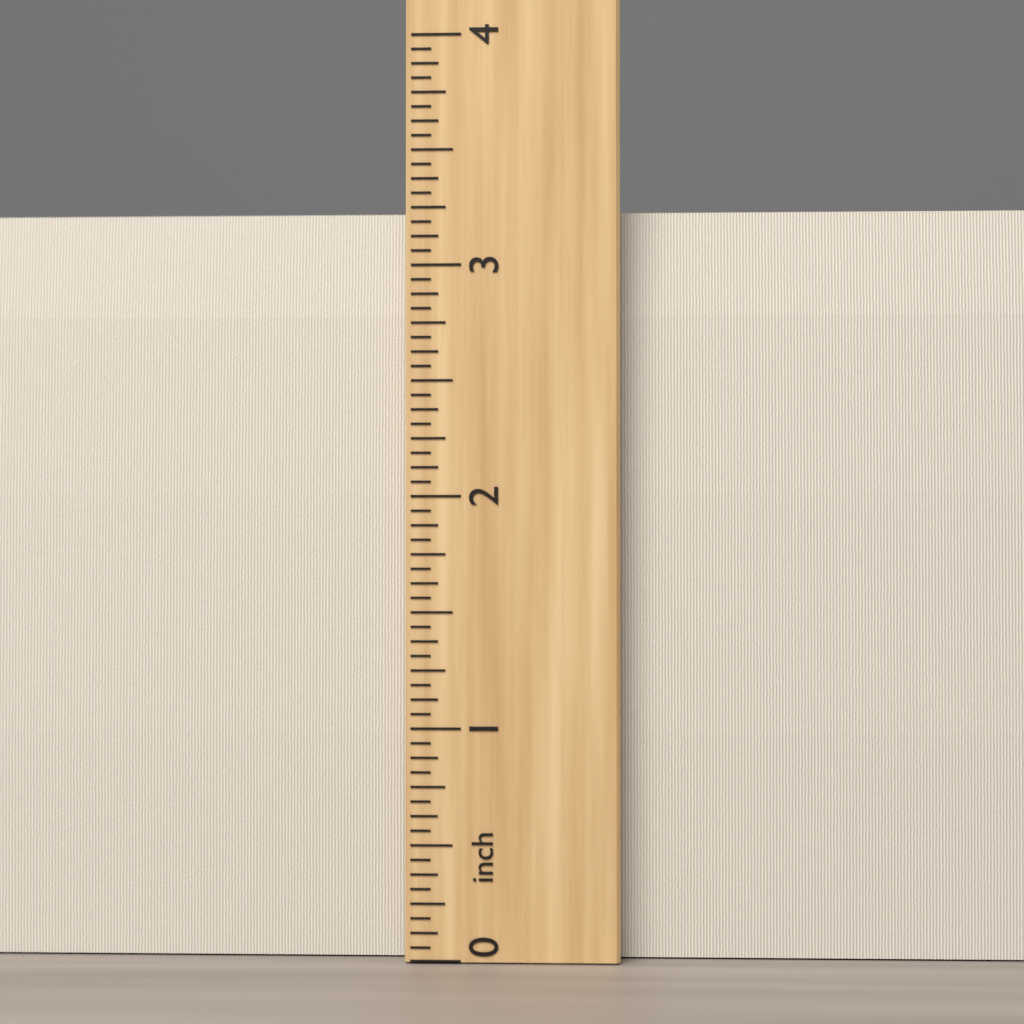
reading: 3.2500 inch
